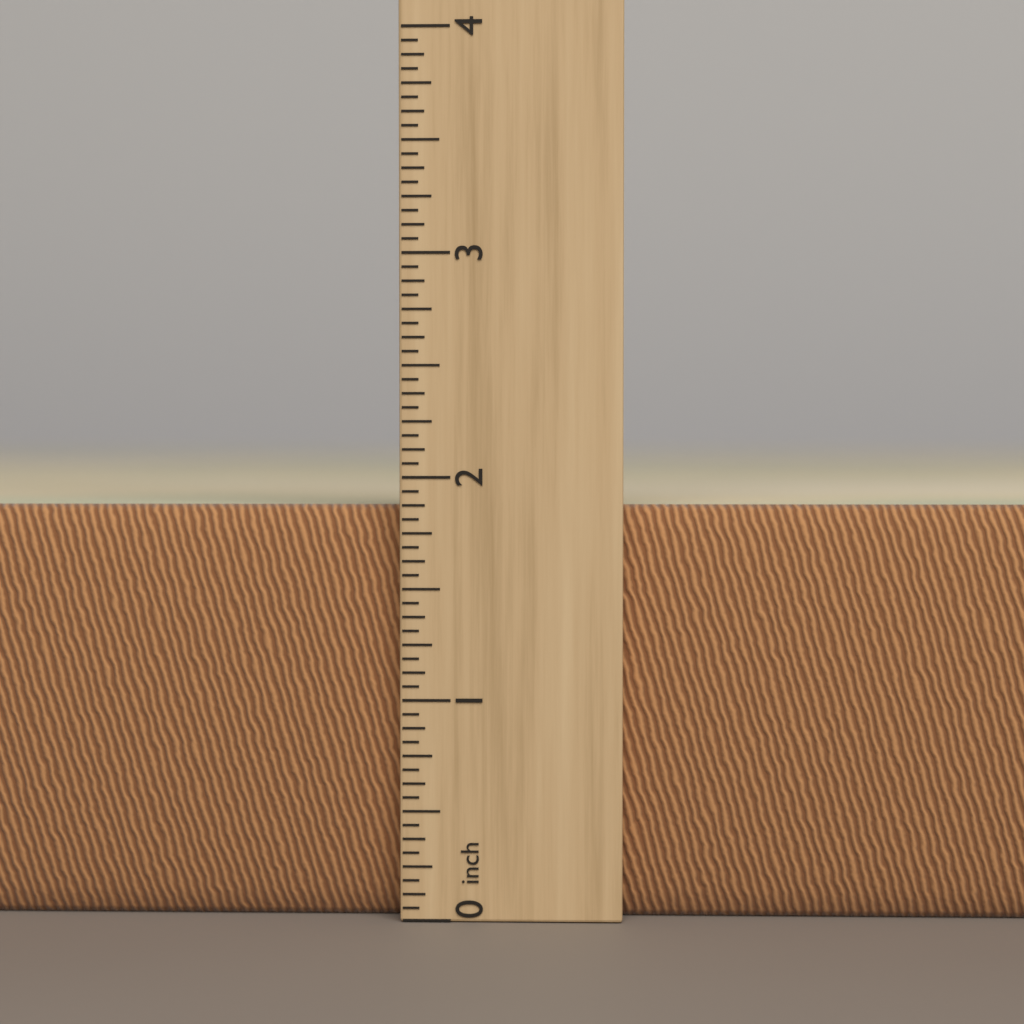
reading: 1.8750 inch
